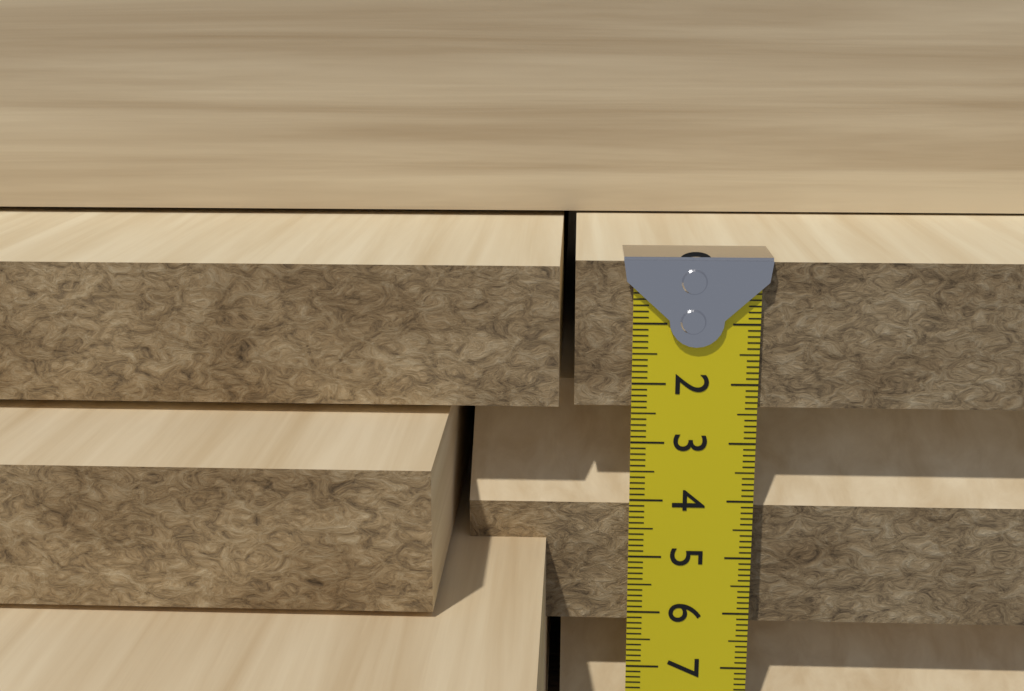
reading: 2.4 cm
